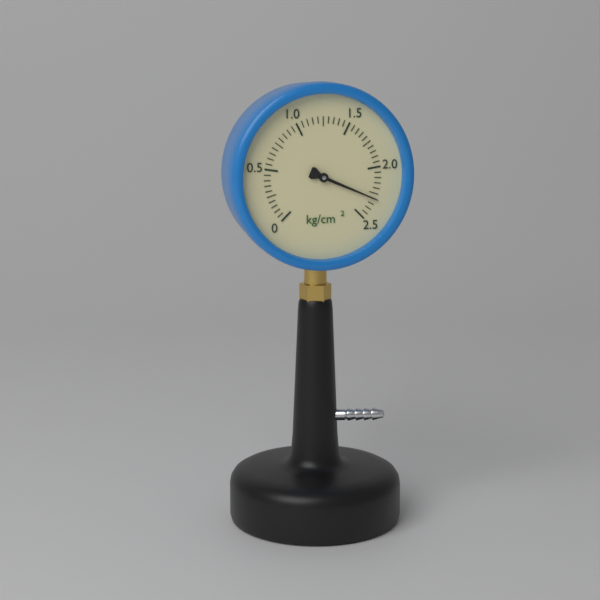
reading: 2.30 kg/cm²
